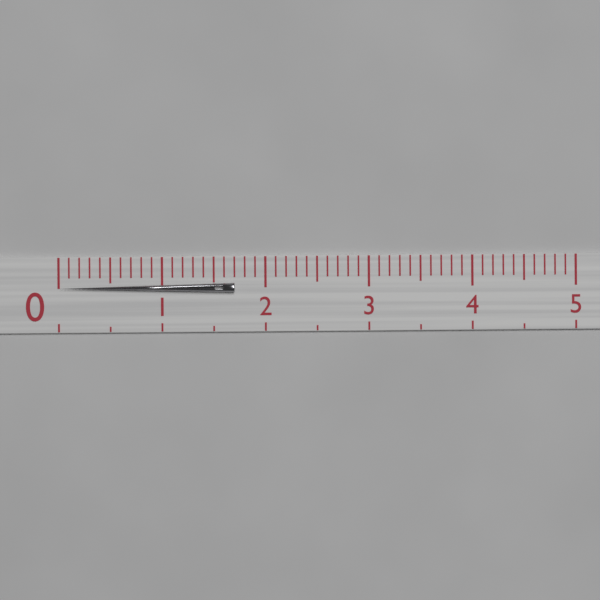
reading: 1.7 (no unit)
